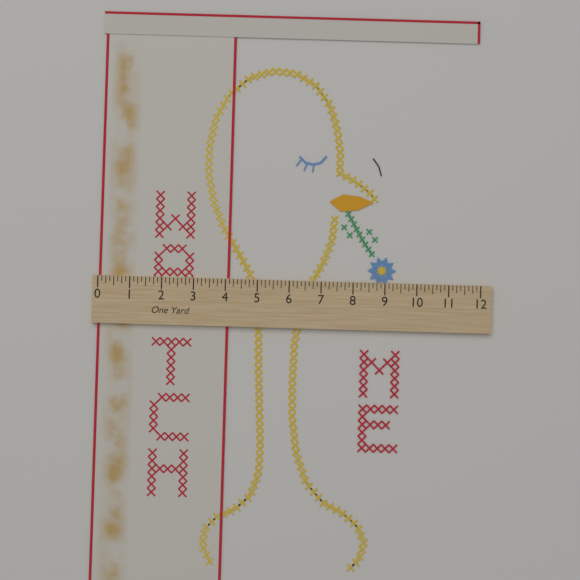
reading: 4.125 in
